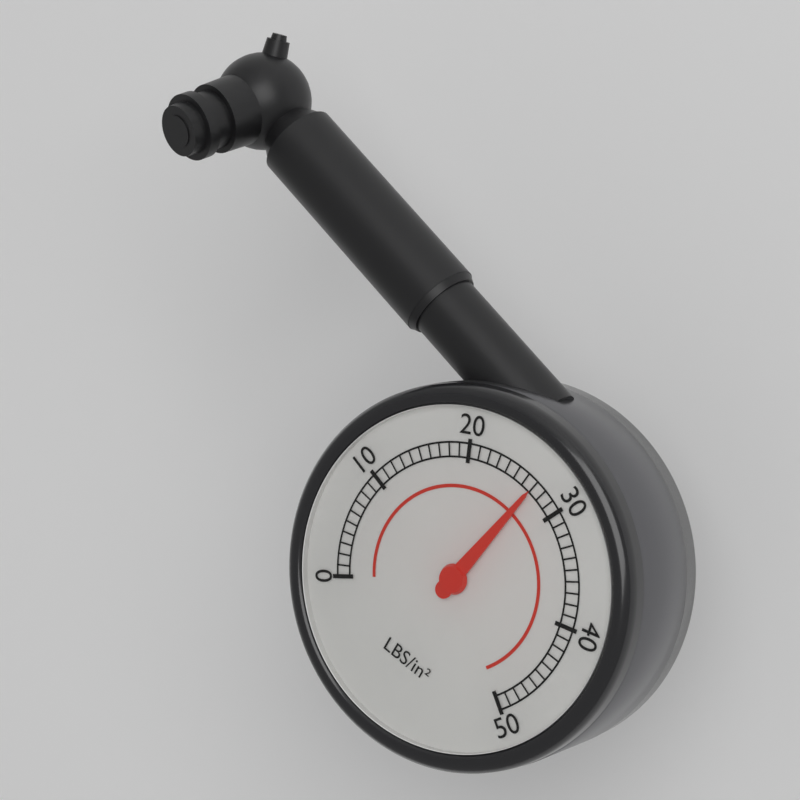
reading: 27 psi
